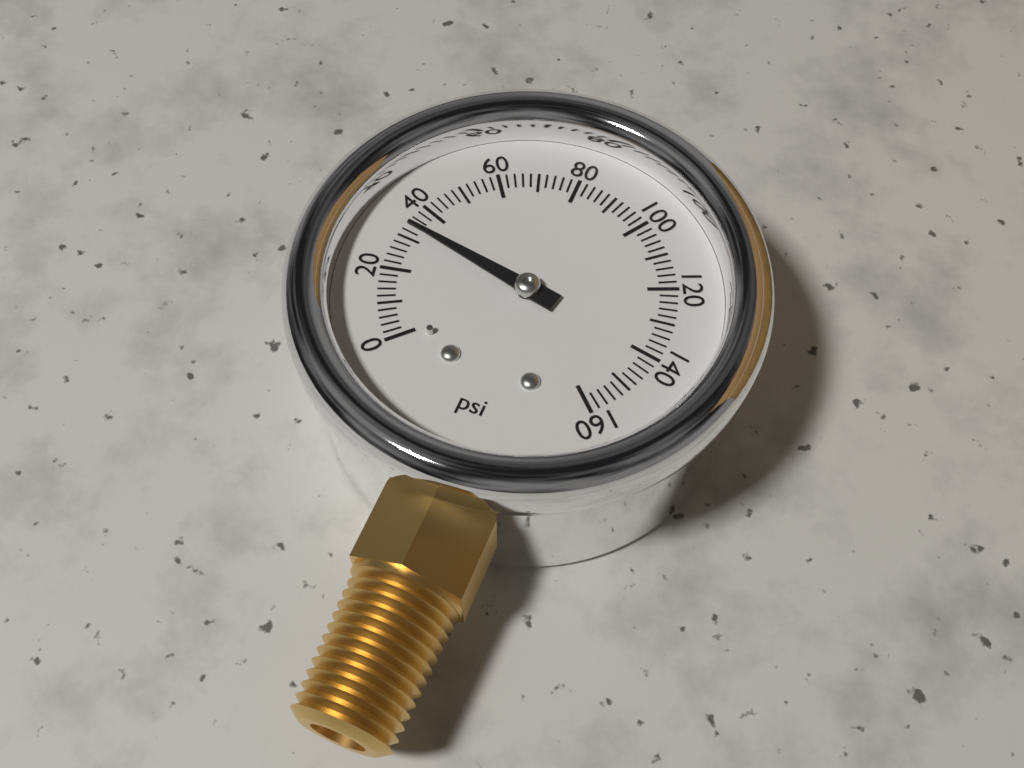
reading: 34 psi
